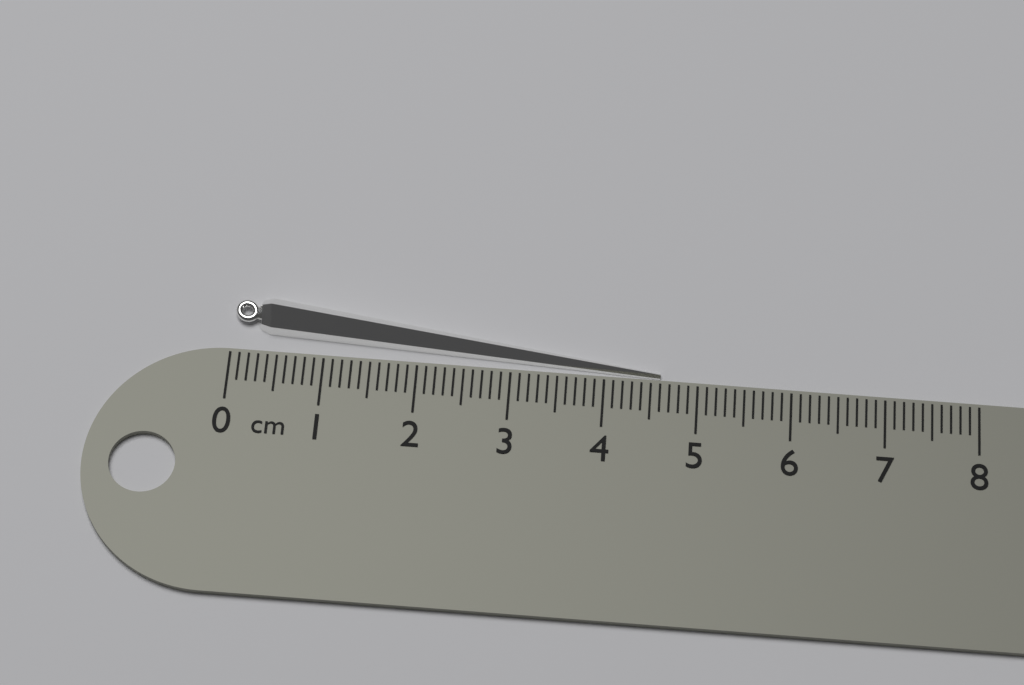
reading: 4.6 cm
